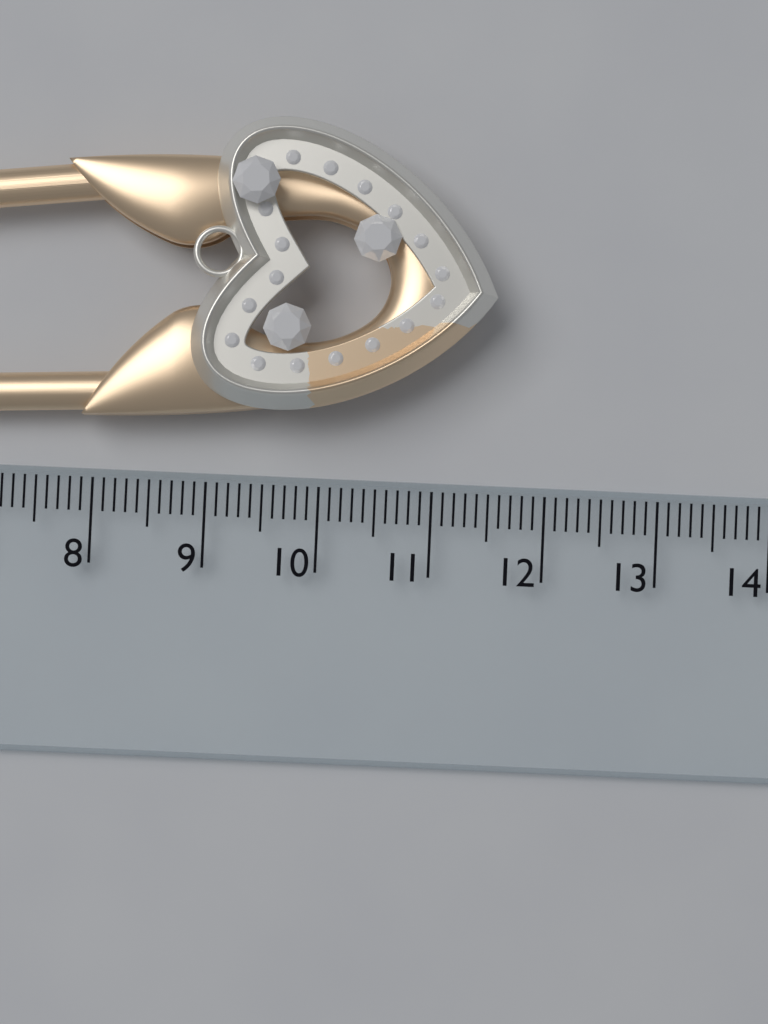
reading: 11.5 cm
